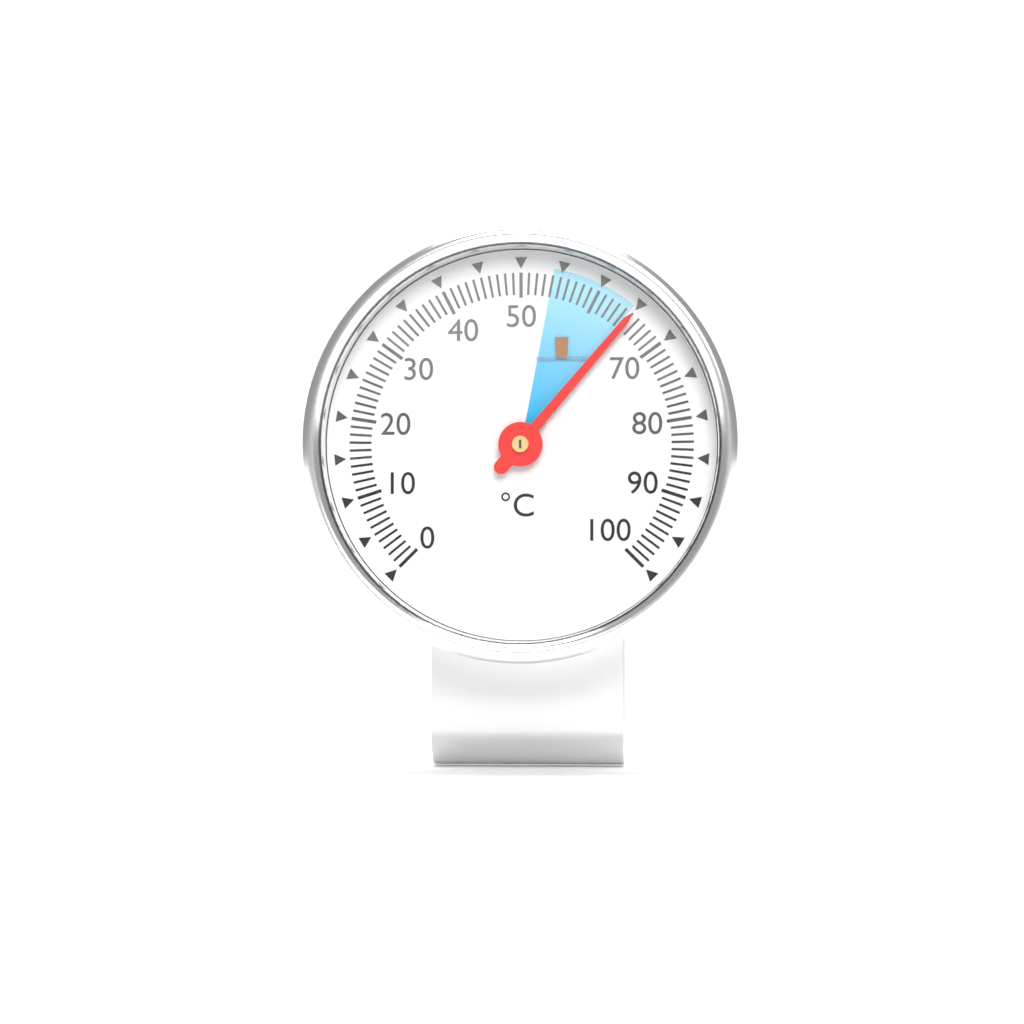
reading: 65 °C
